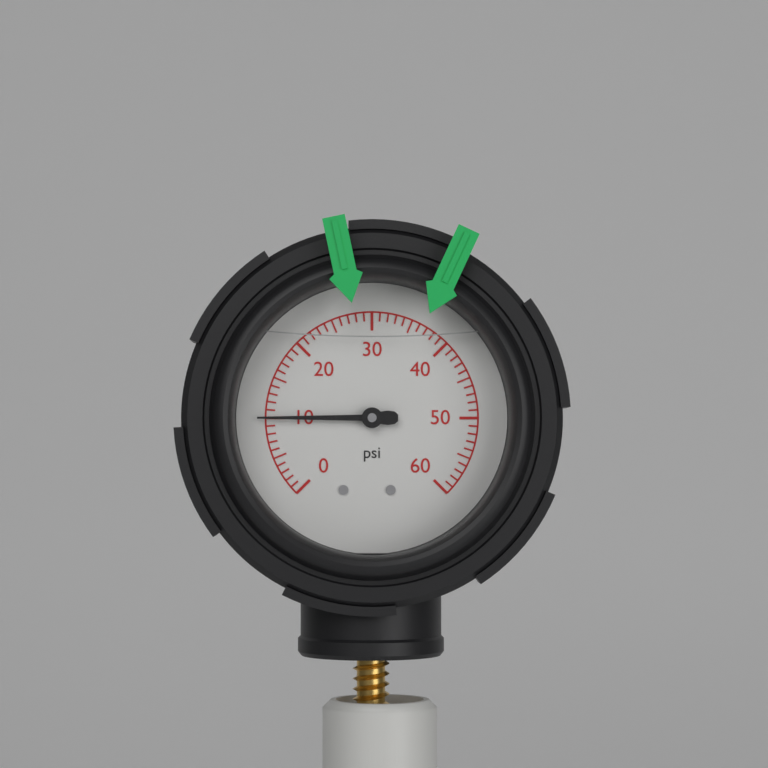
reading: 10 psi
